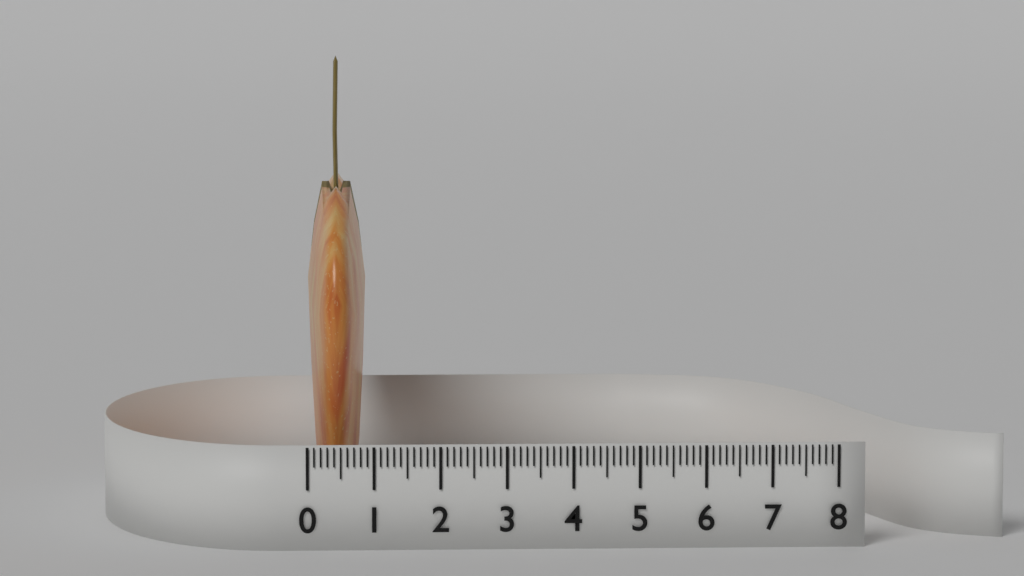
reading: 0.9 (no unit)
